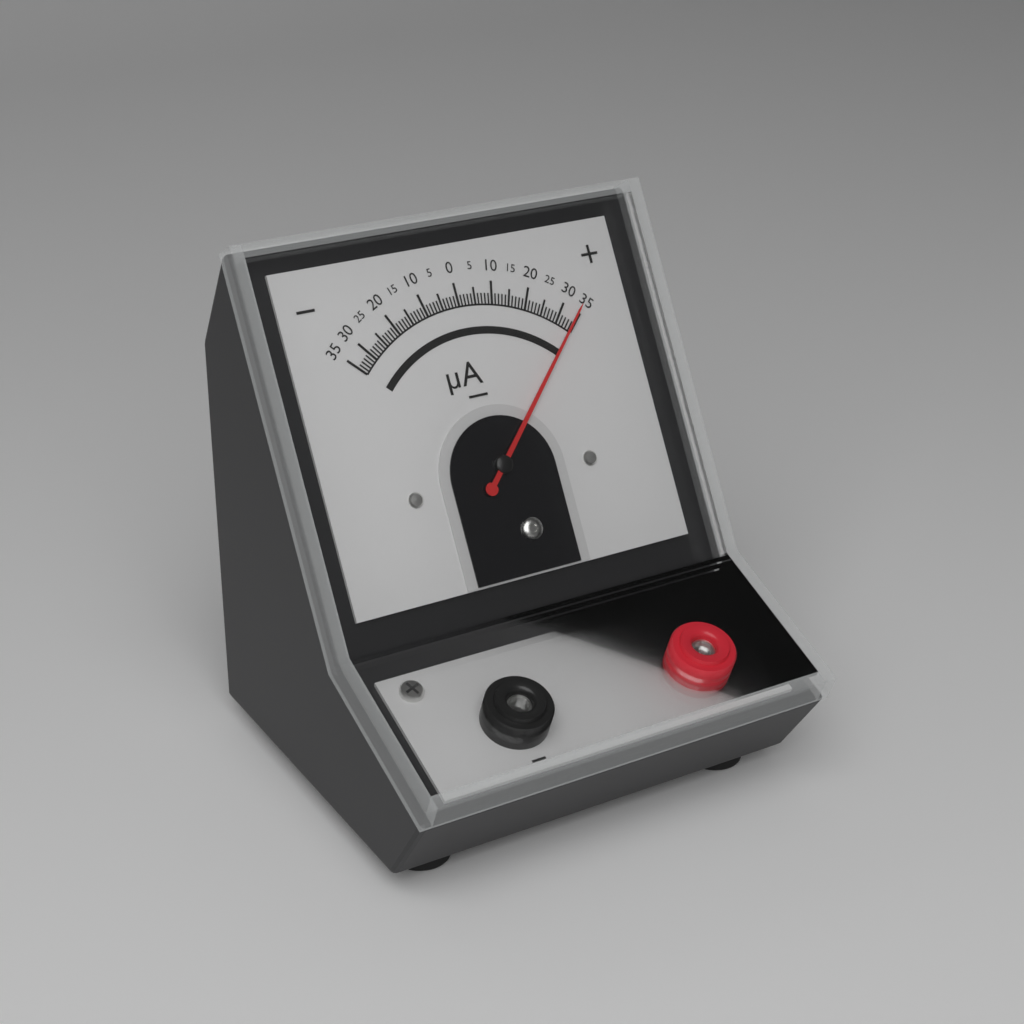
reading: 34 µA
